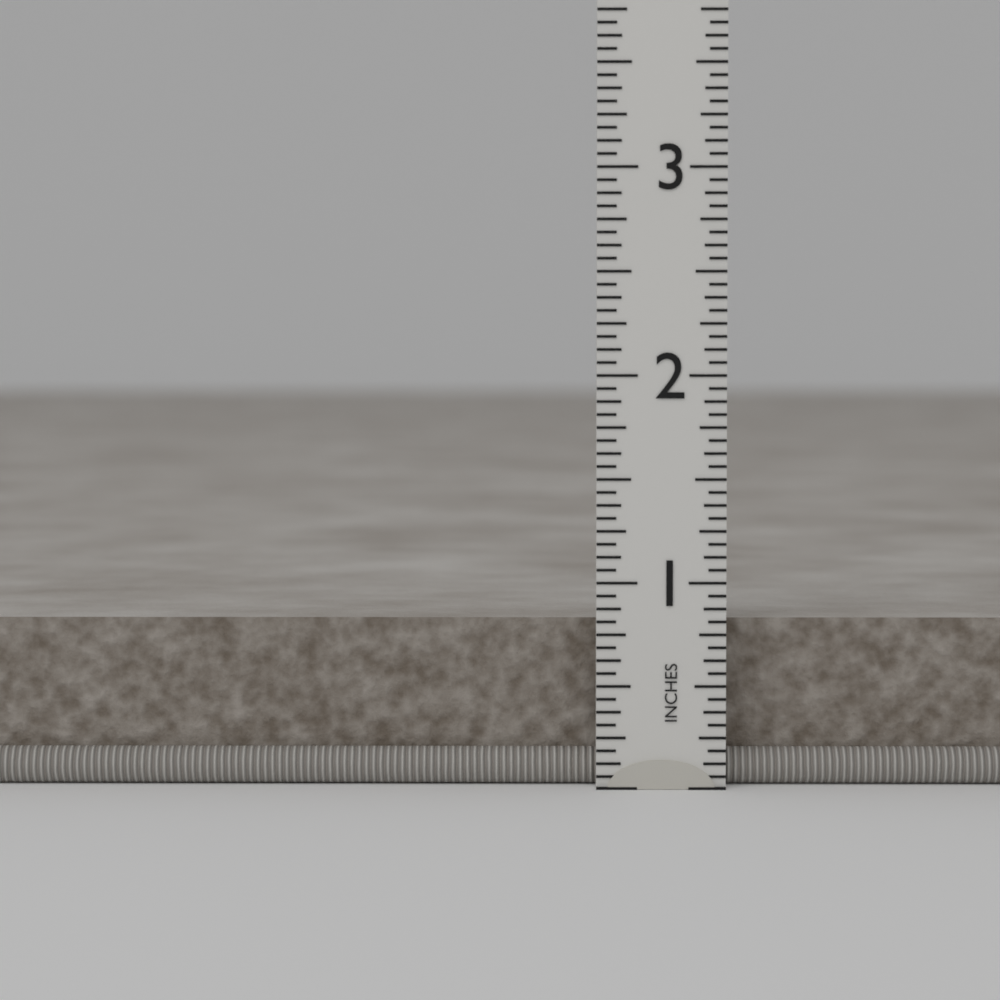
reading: 0.8125 in
